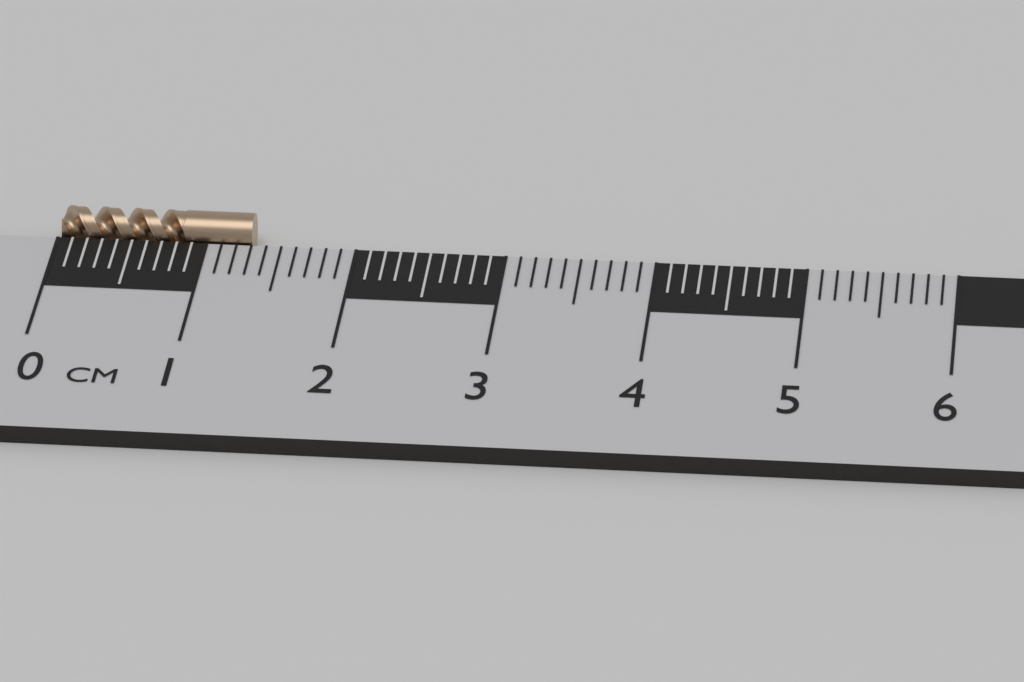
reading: 1.3 cm
